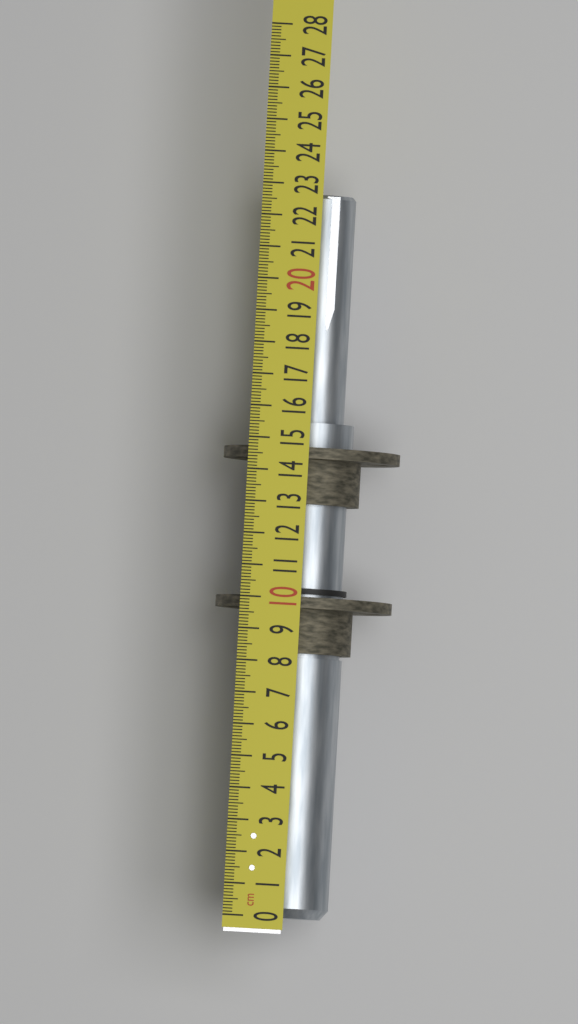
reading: 22.8 cm
